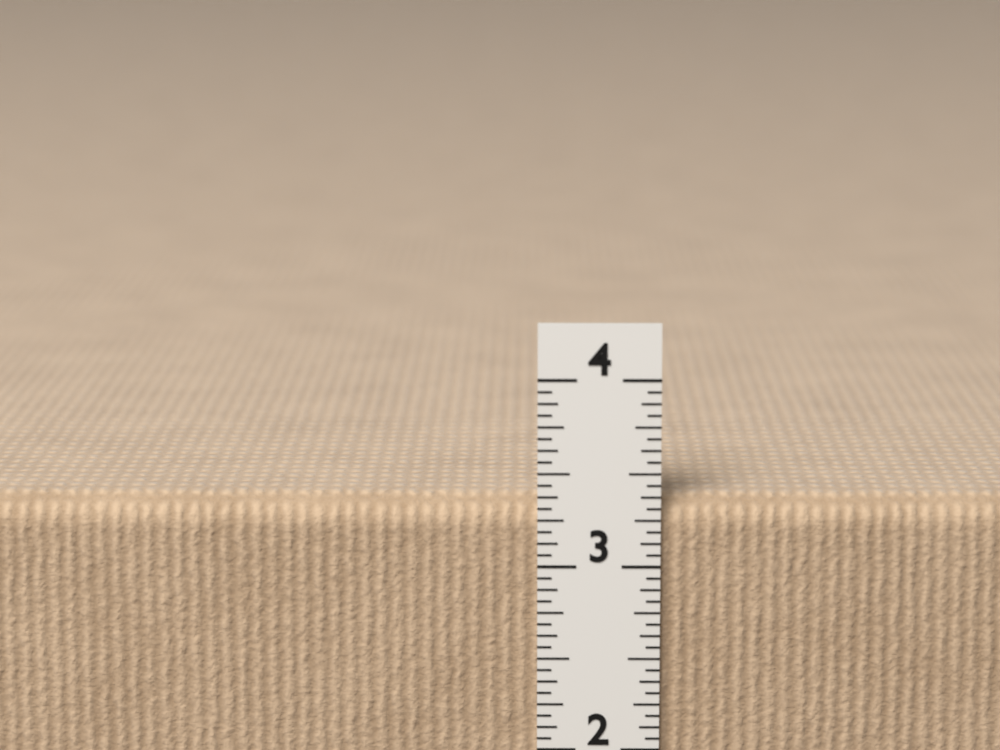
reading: 3.3750 in
